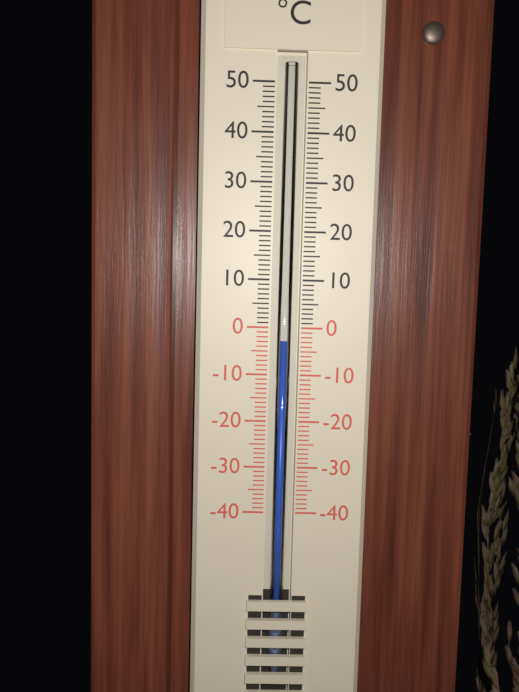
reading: -3 °C
